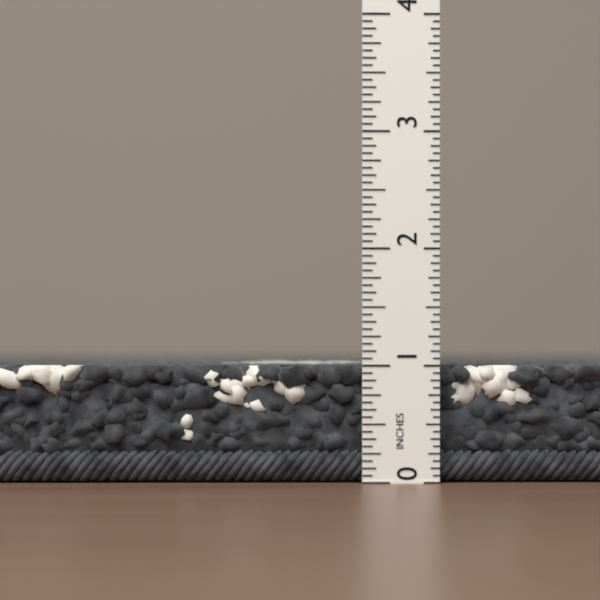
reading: 1.0000 in
